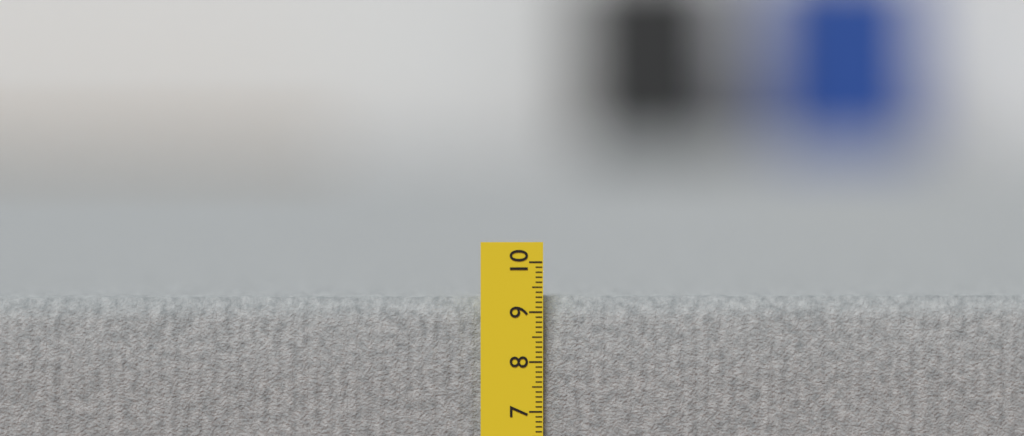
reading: 9.3 cm
